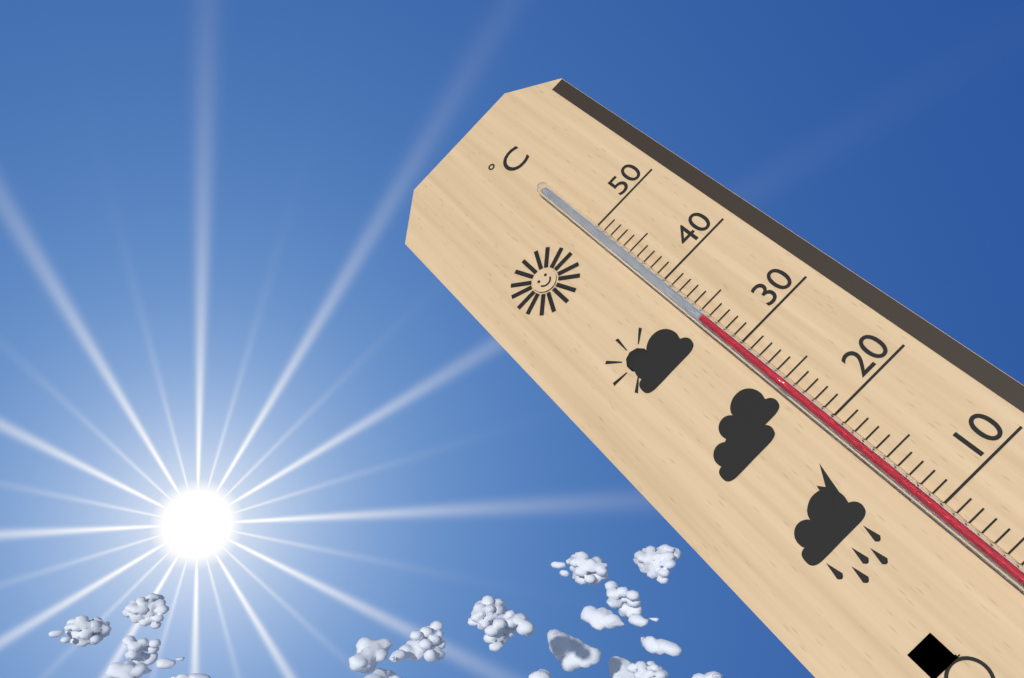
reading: 34 °C
